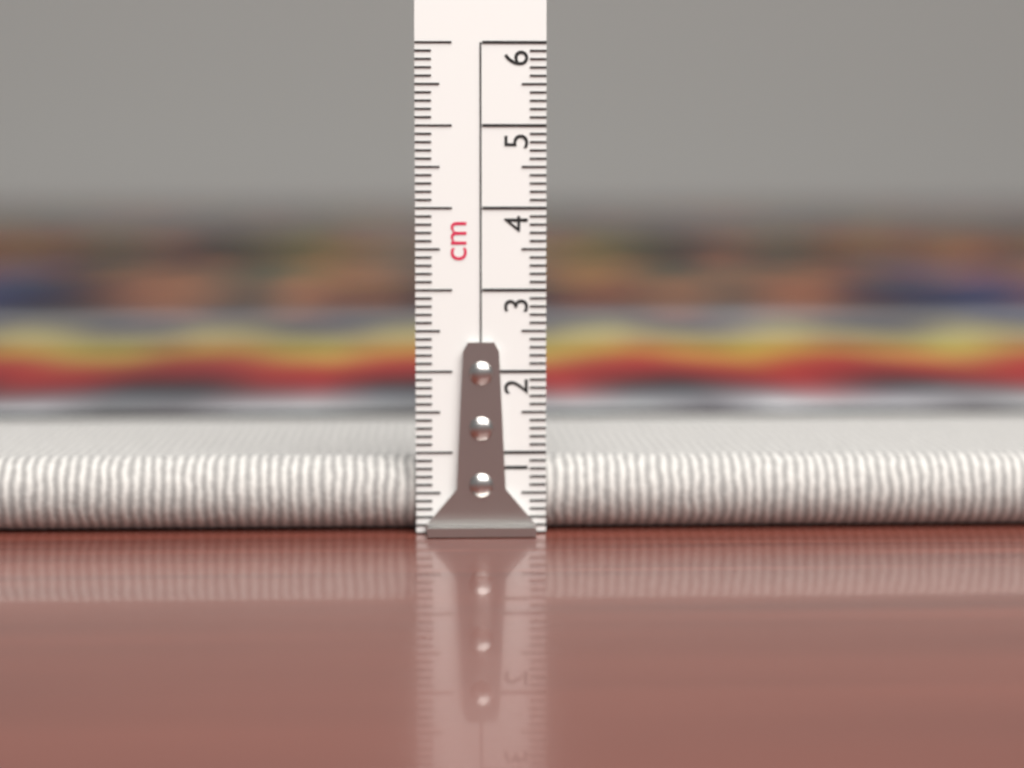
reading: 0.9 cm
